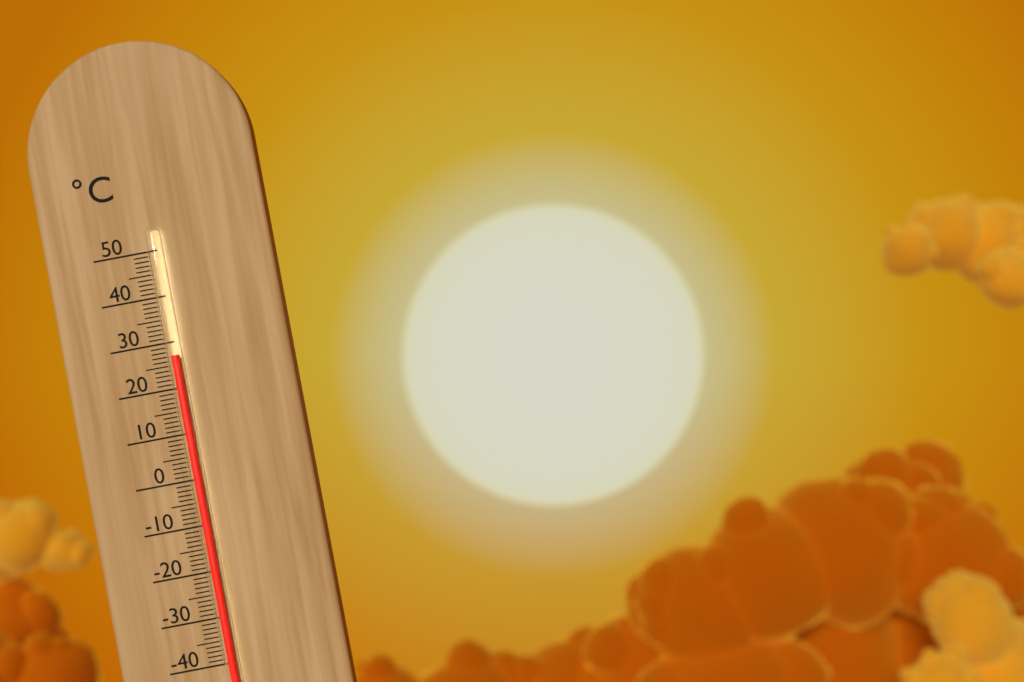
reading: 27 °C
